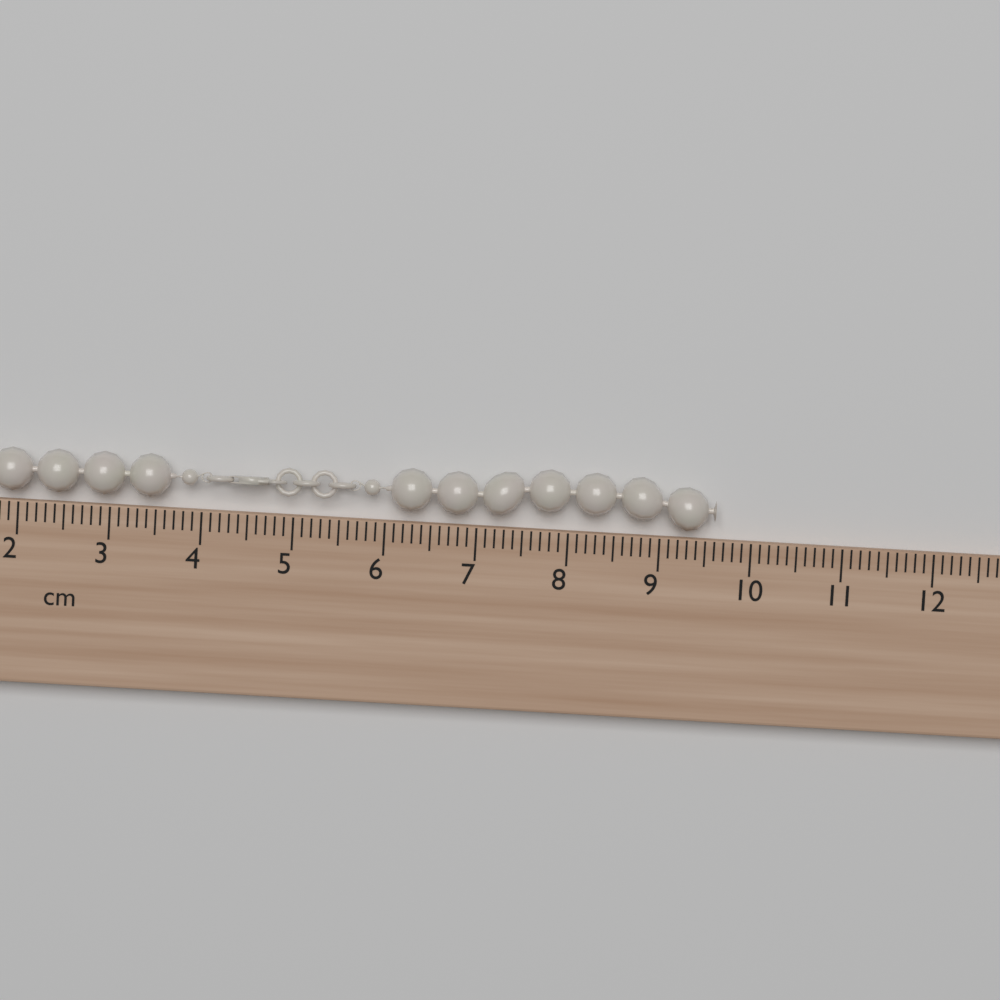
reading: 9.6 cm
